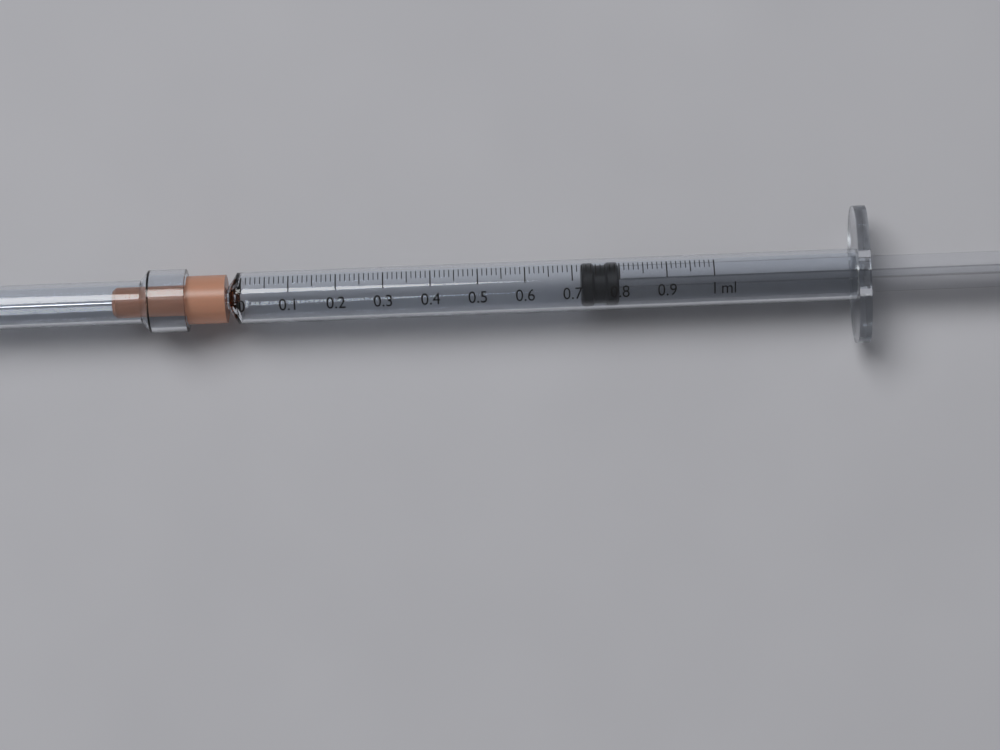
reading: 0.72 ml
